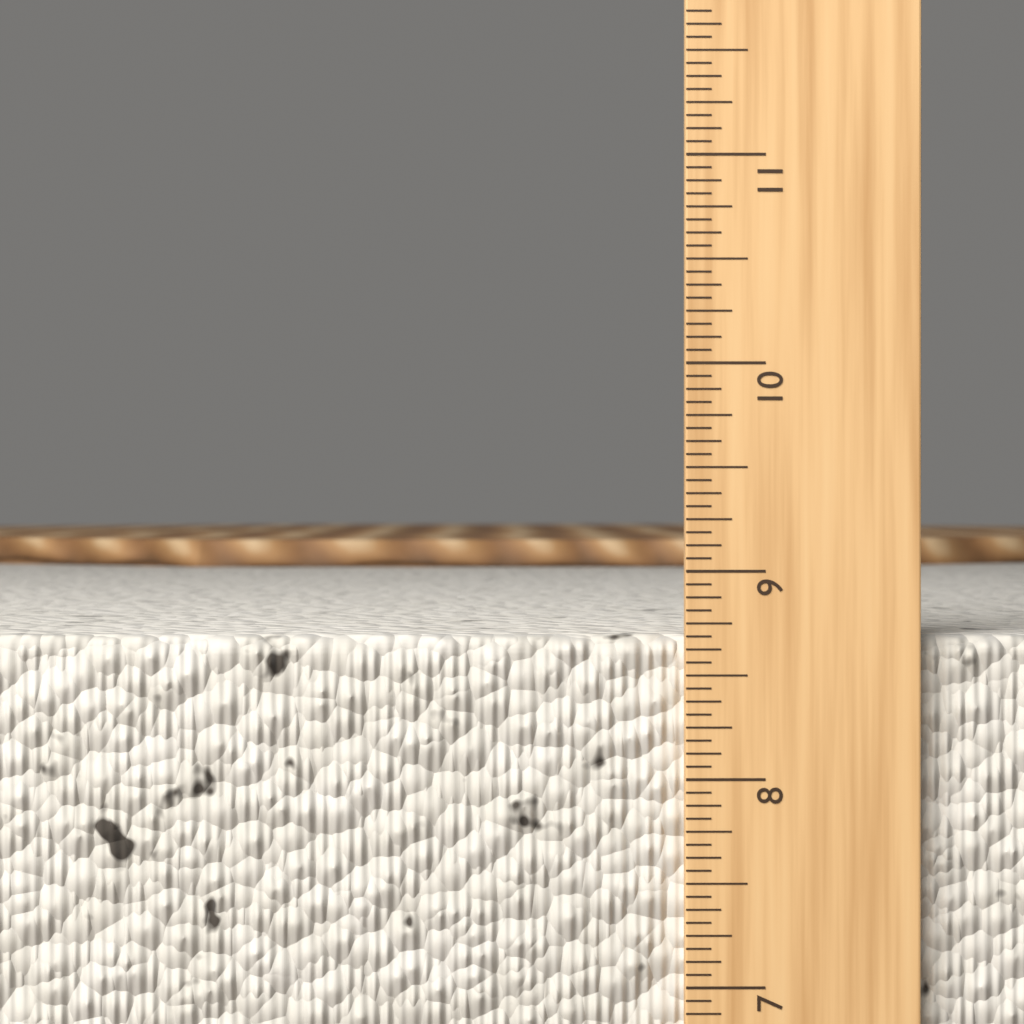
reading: 8.6875 in
